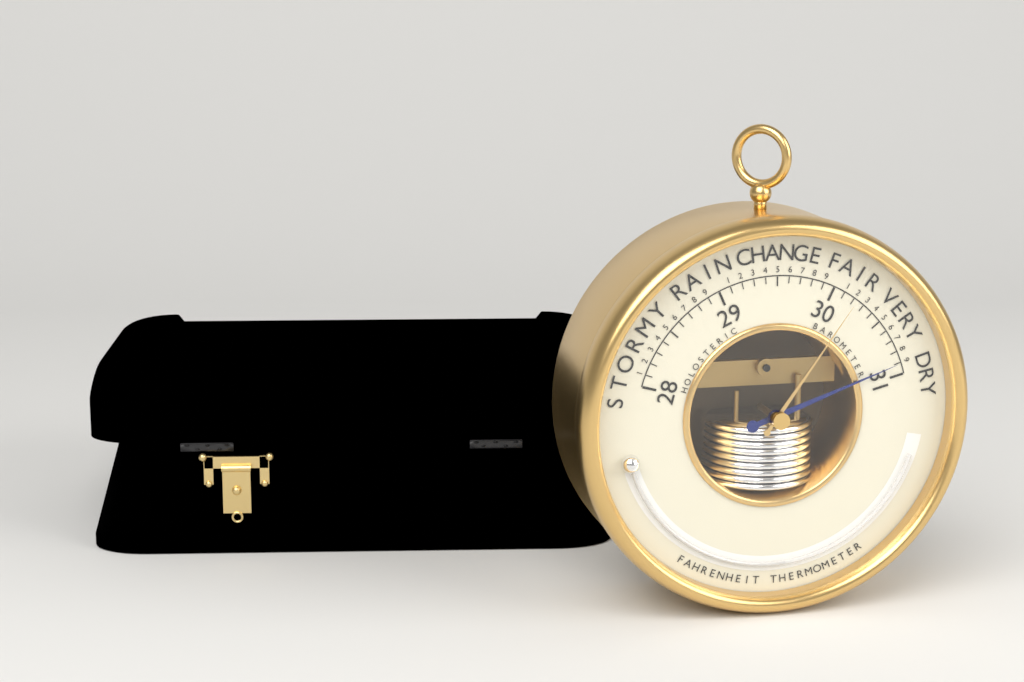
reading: 30.9 inHg
